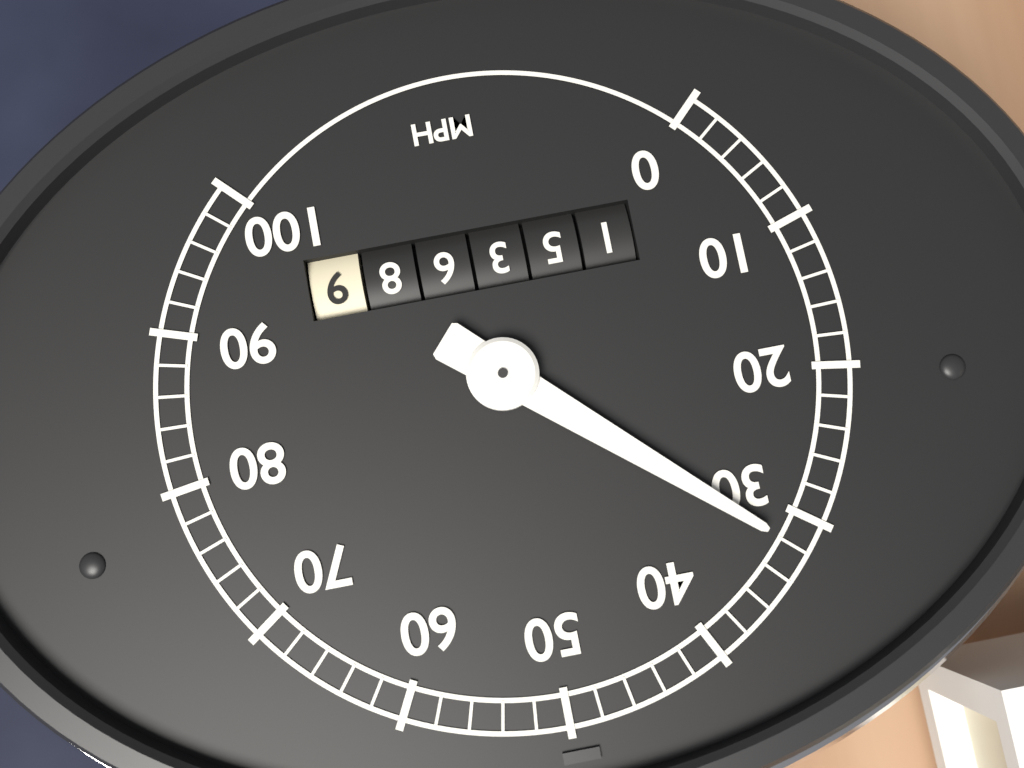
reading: 32 mph
